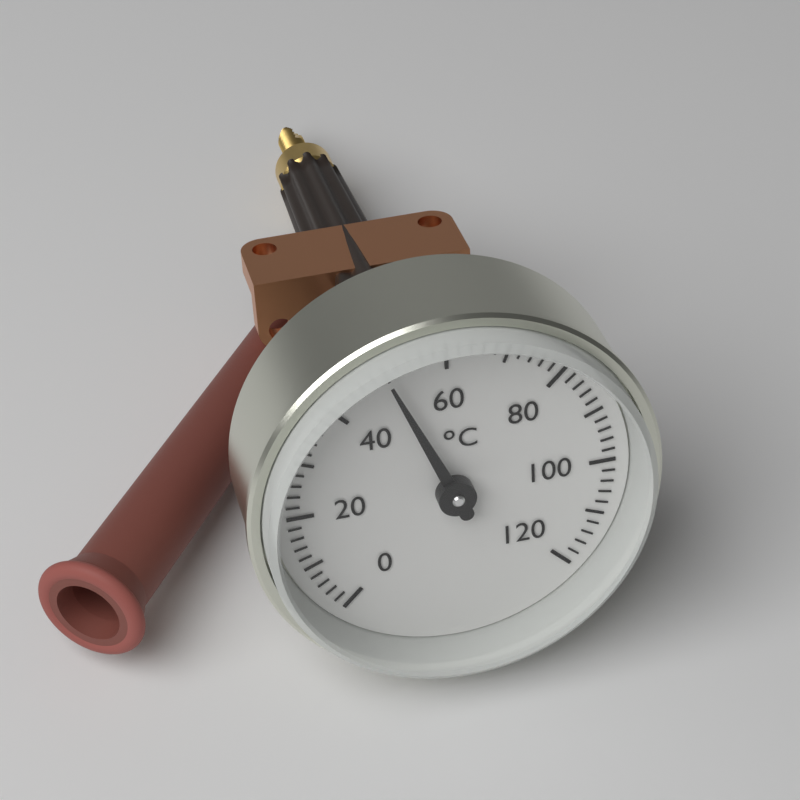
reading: 50 °C
